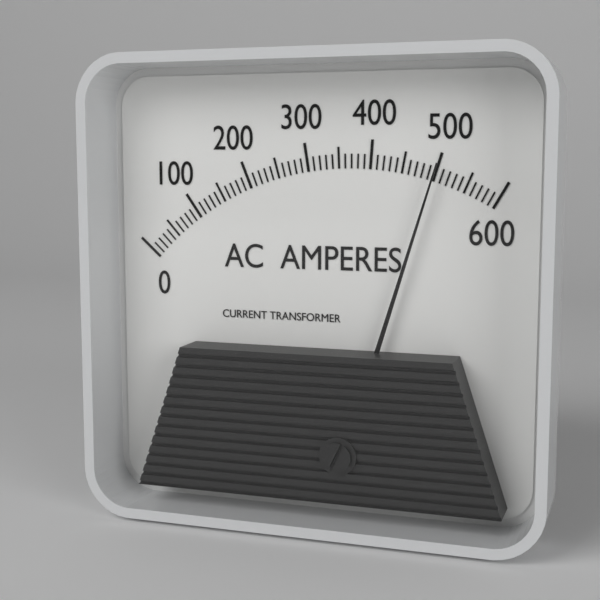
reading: 500 A
